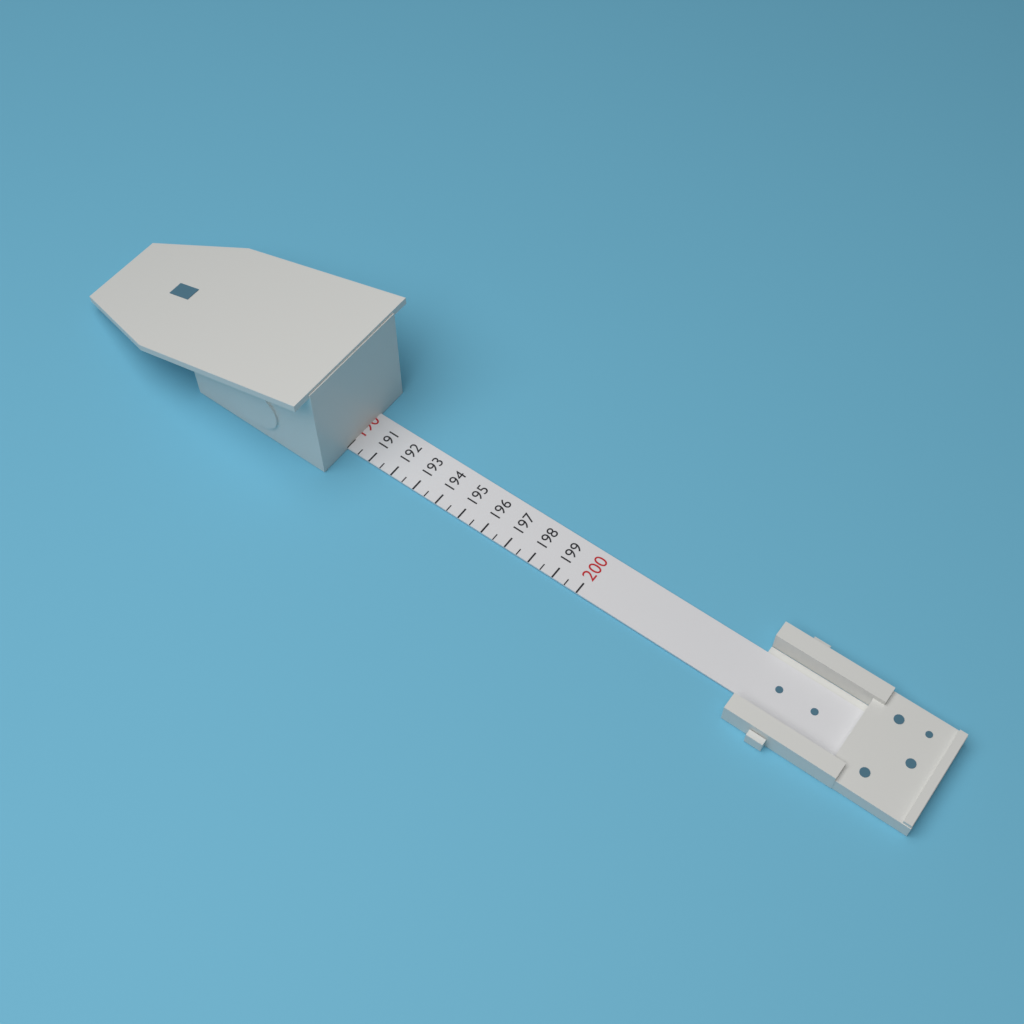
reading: 190.0 (no unit)
